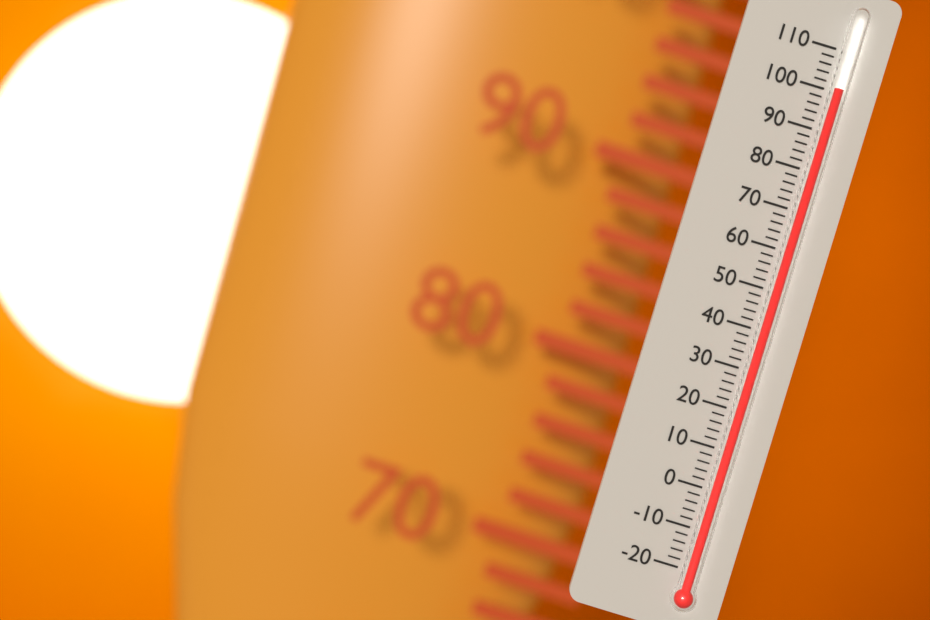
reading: 100 (no unit)
